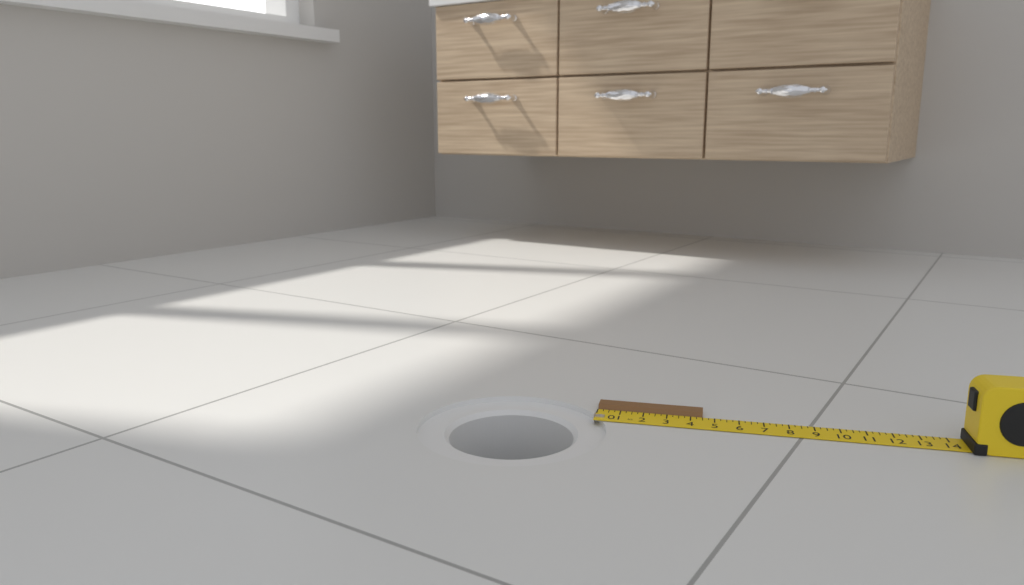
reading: 4.50 in
